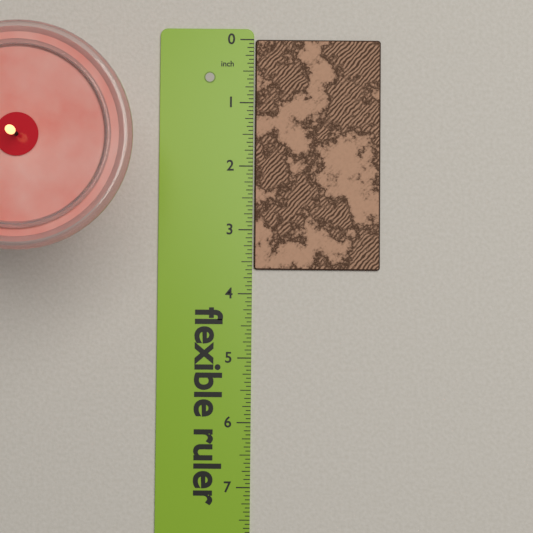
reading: 3.6250 in
